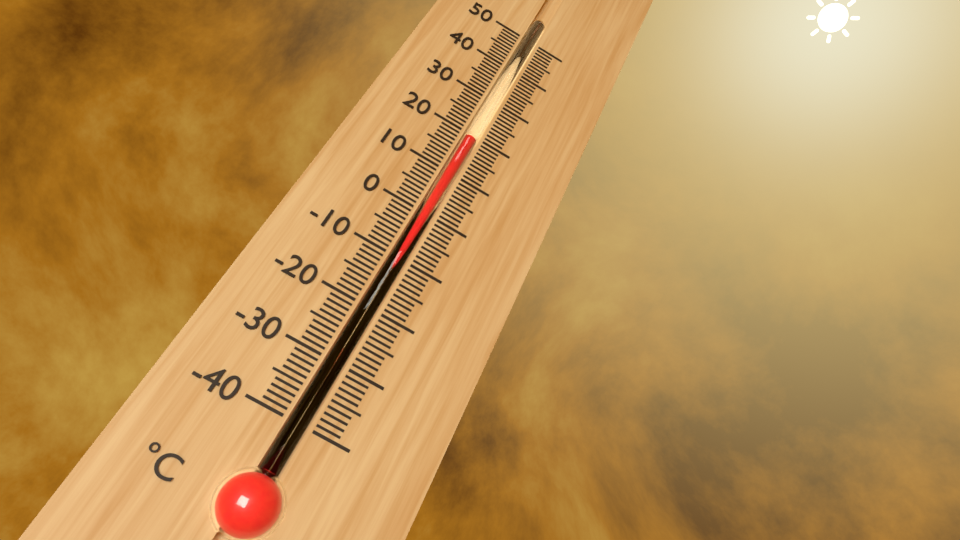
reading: 19 °C
